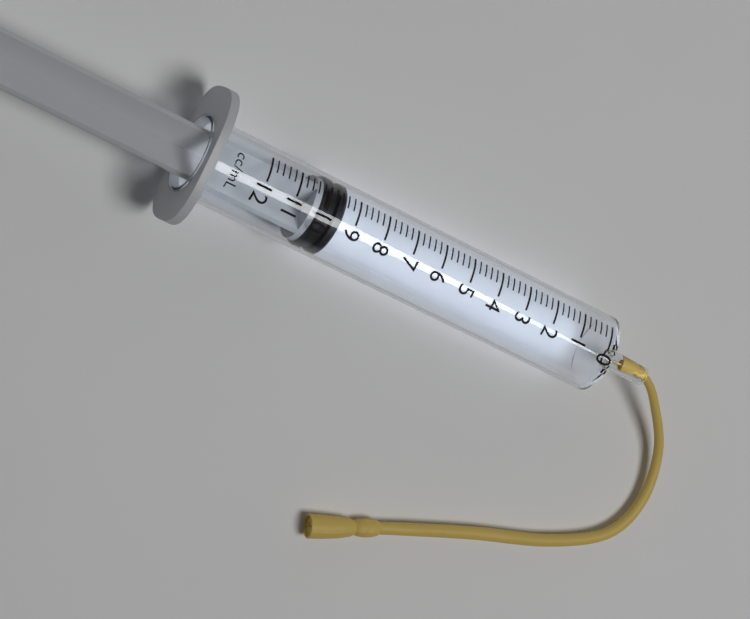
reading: 9.4 ml
